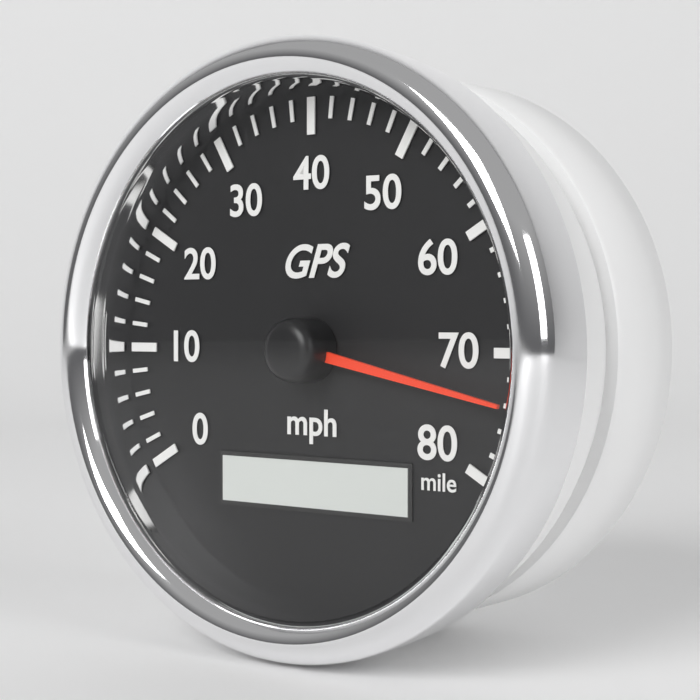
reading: 74 mph
